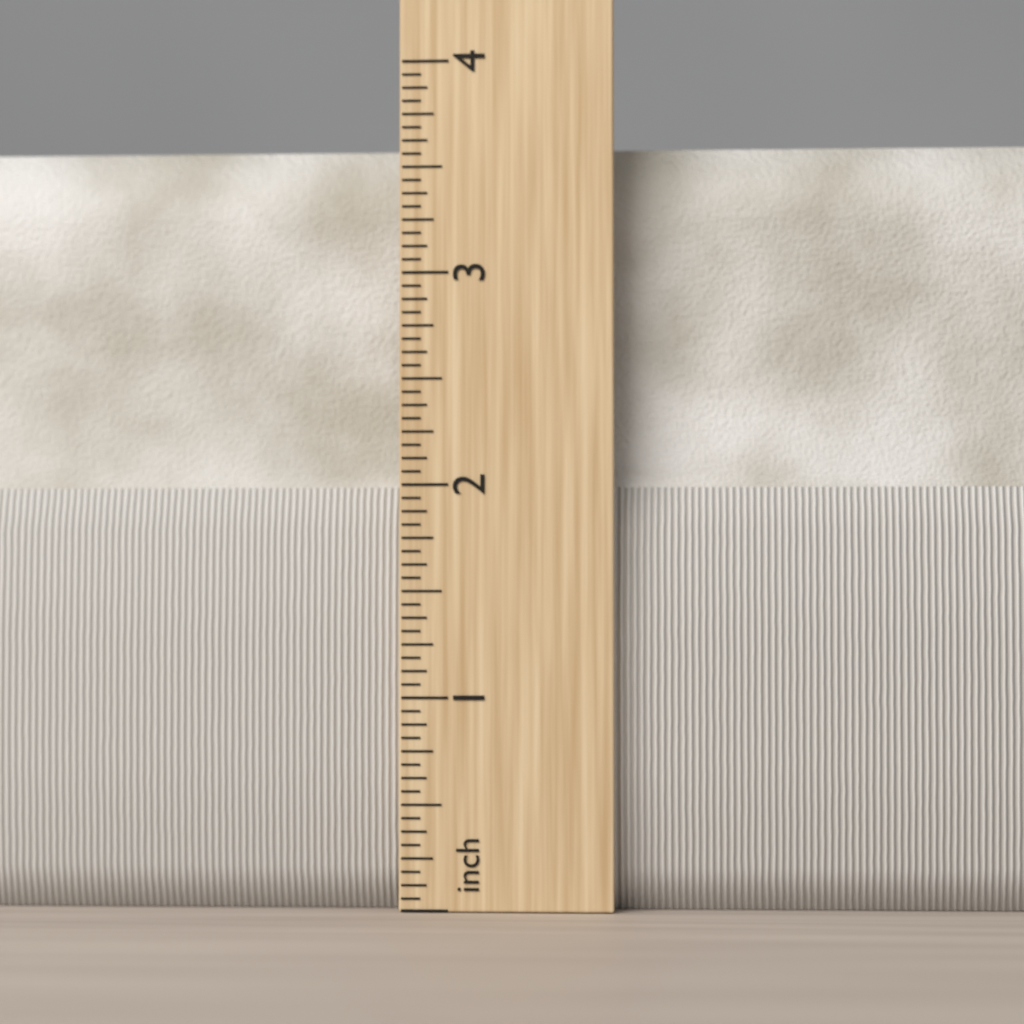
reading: 3.6250 in
